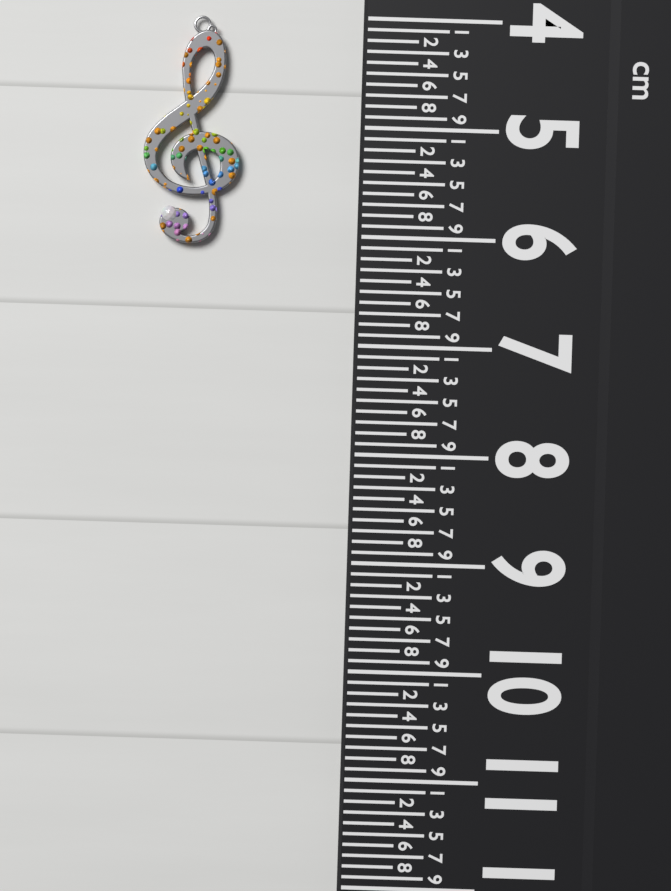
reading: 6.1 cm
